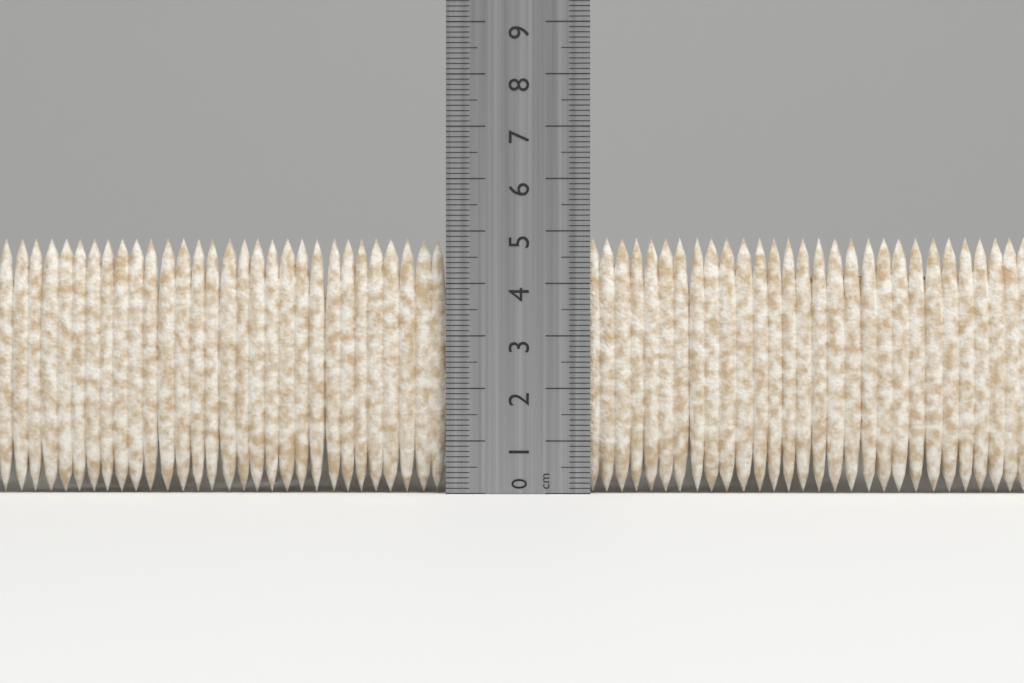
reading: 4.9 cm
